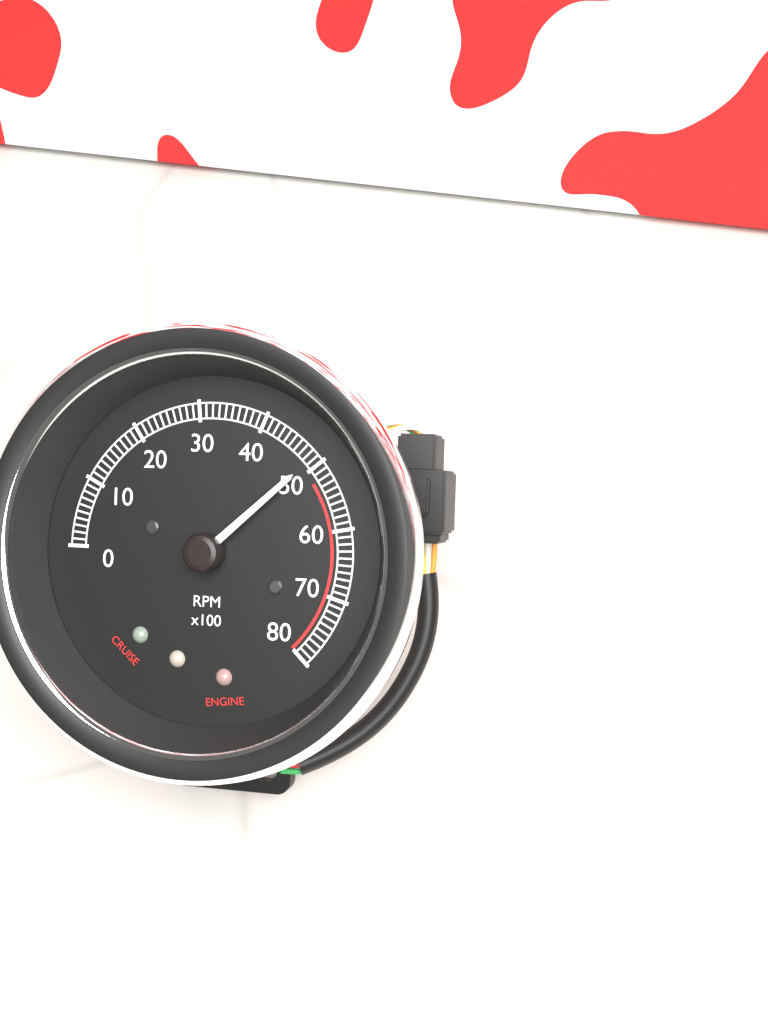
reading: 4900 RPM
